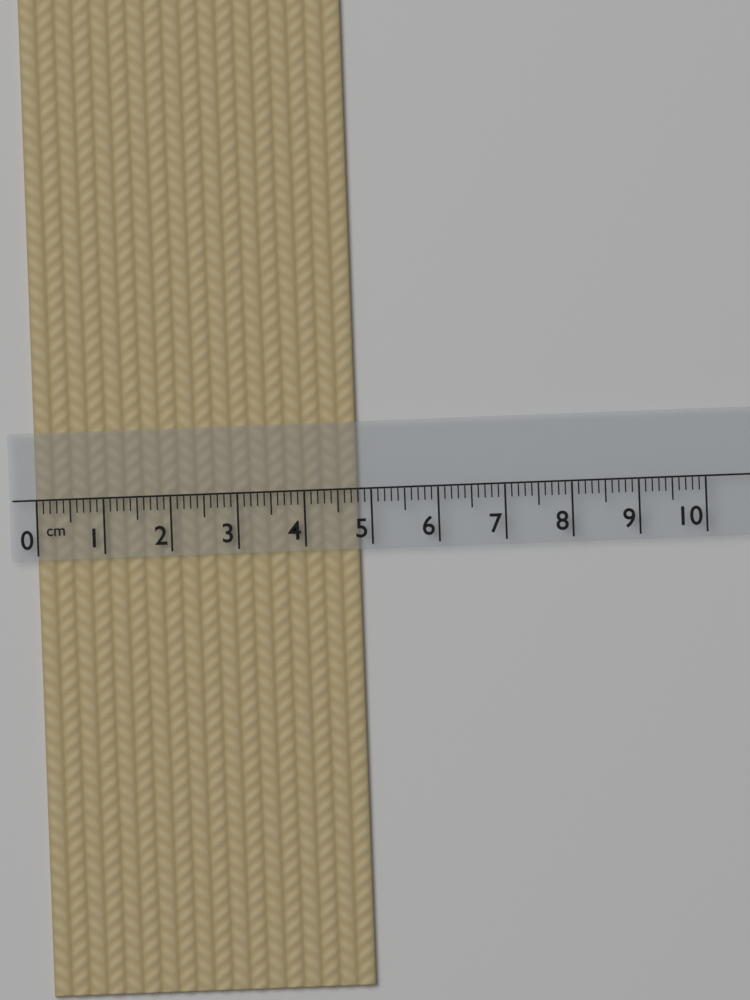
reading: 4.8 cm
